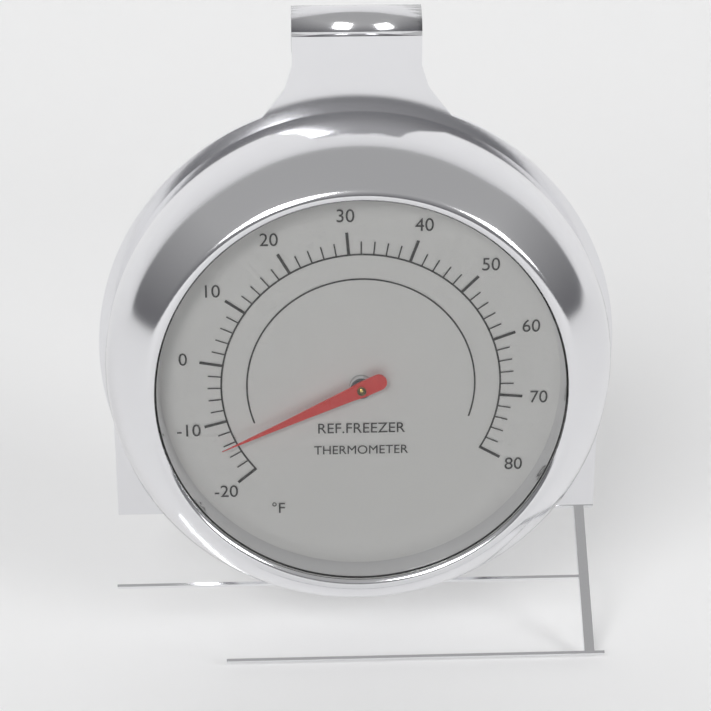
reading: -14 °F
